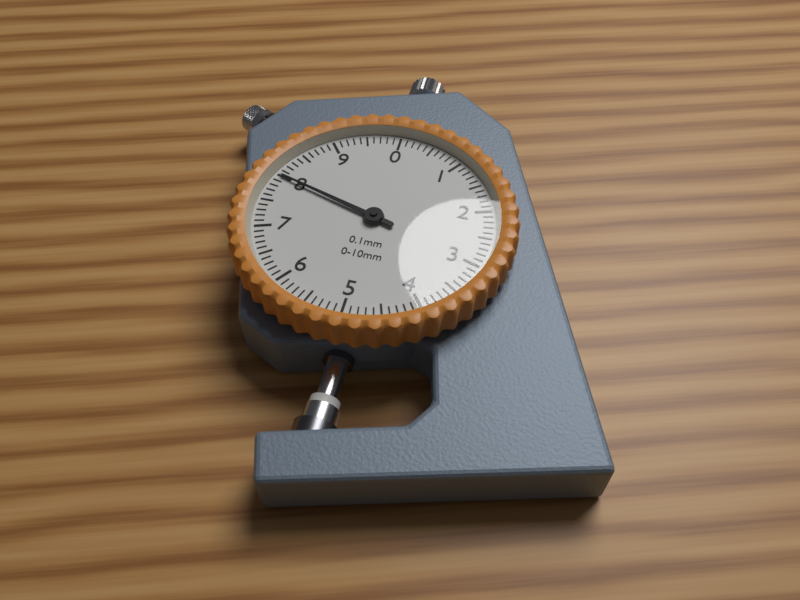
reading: 8.0 mm
